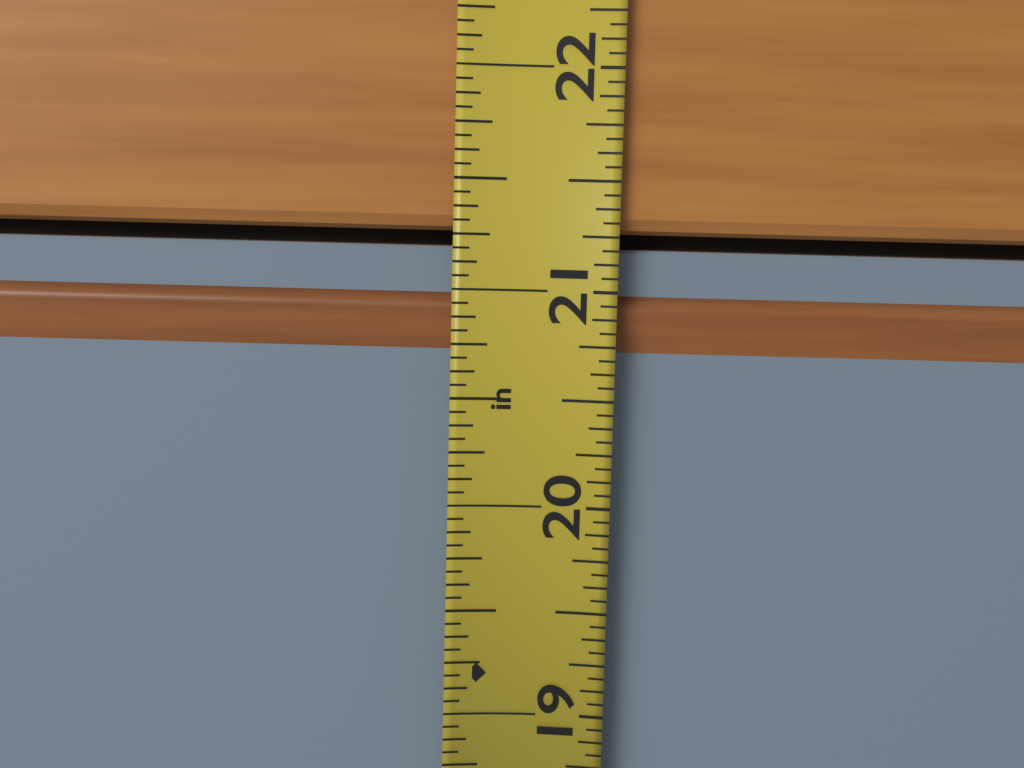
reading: 21.1875 in
